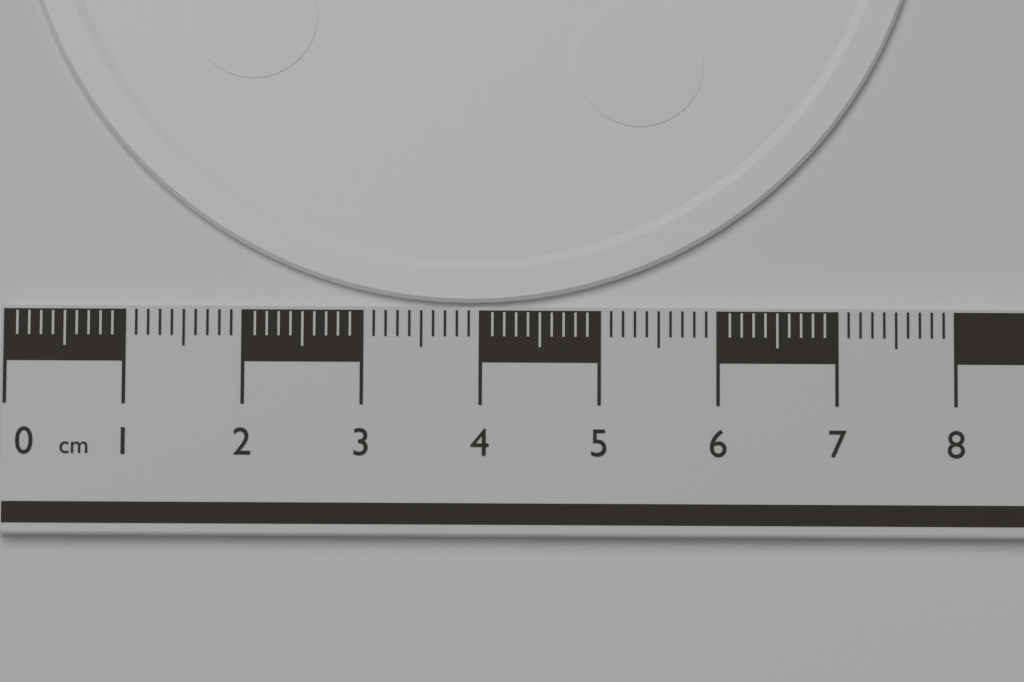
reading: 7.8 cm
